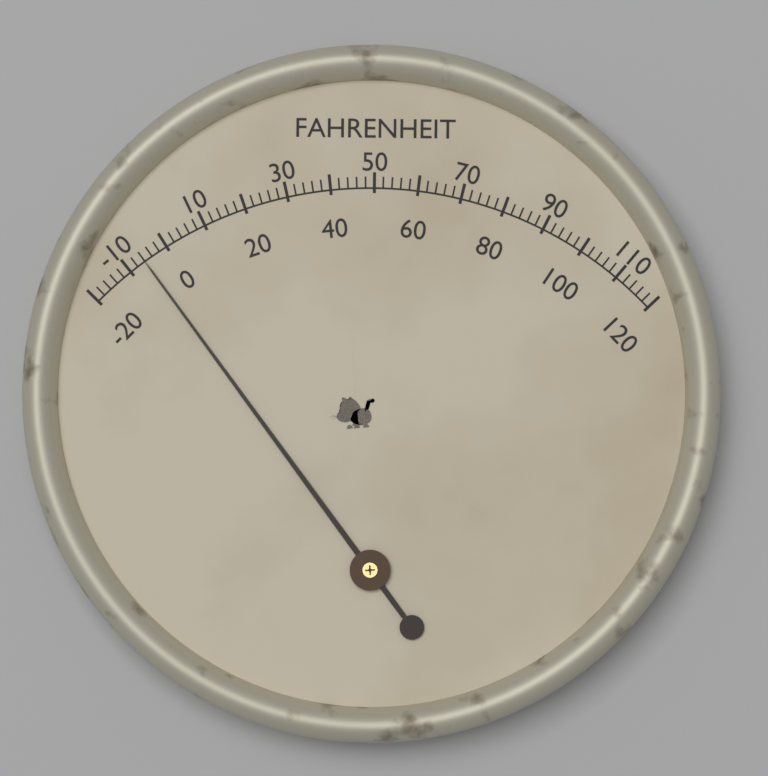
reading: -6 °F
